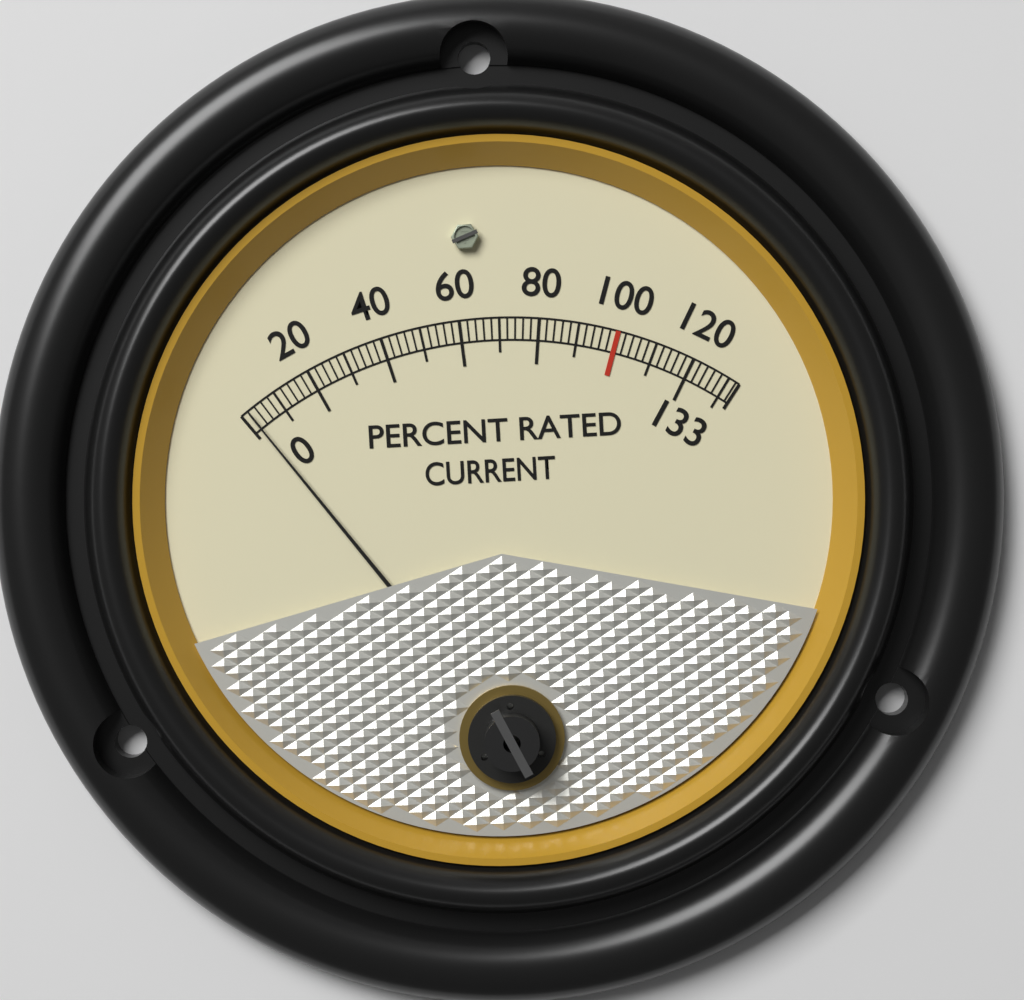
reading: 2 %
